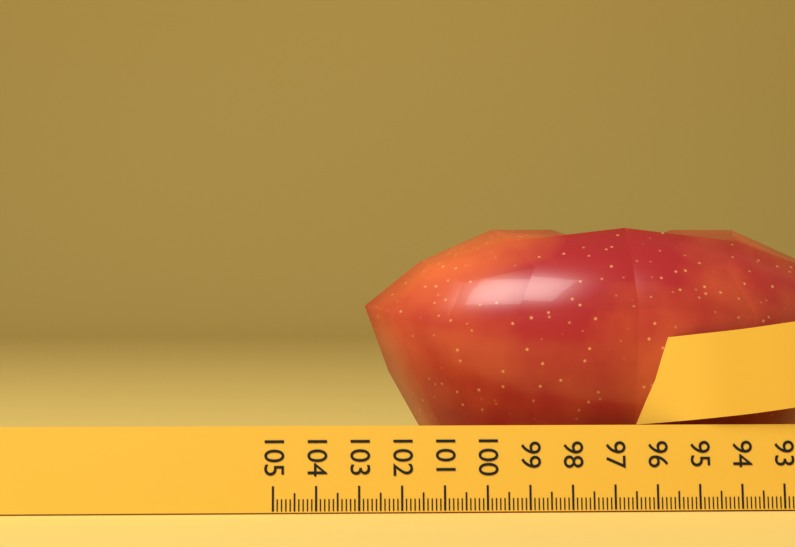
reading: 102.8 (no unit)
